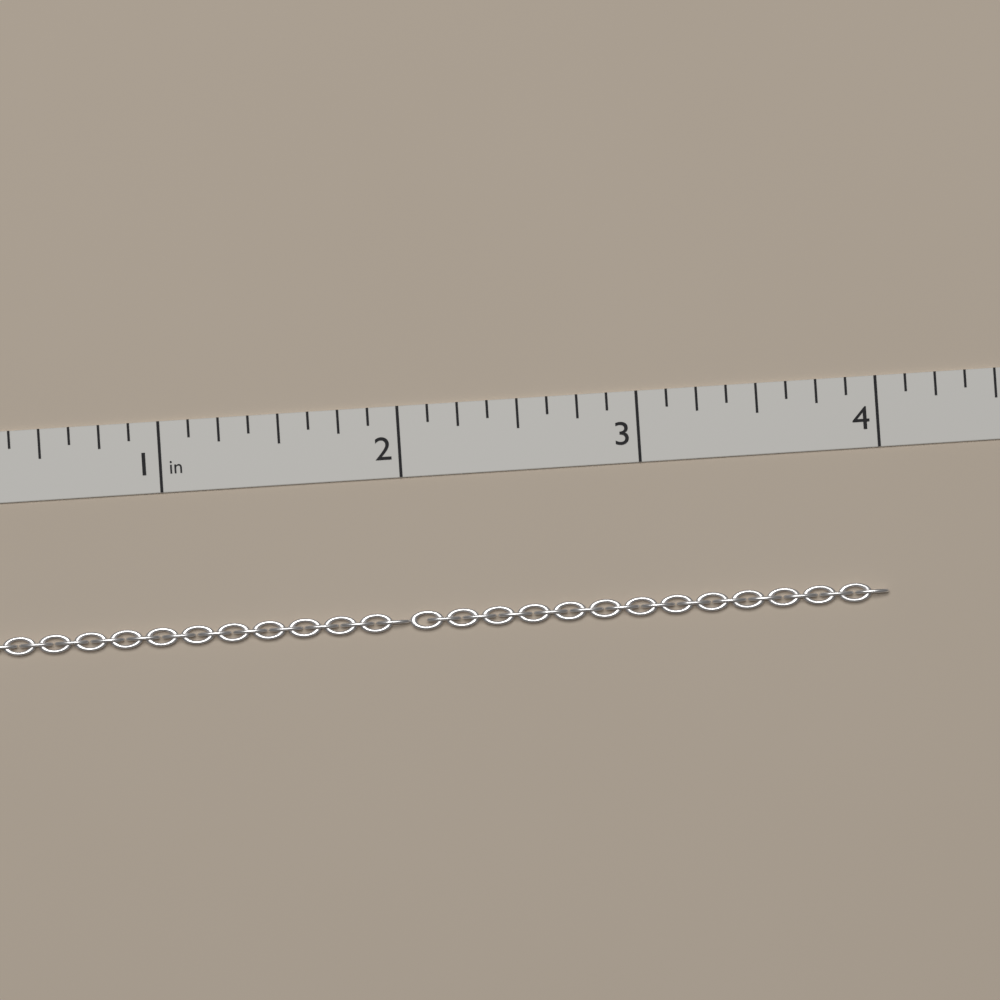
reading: 4.000 in
